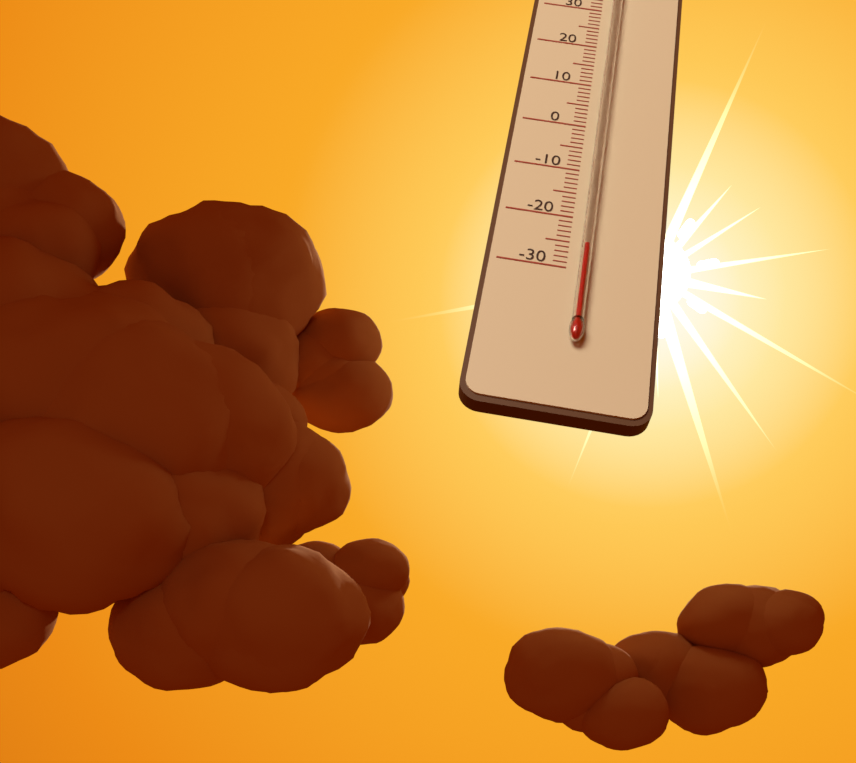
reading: -26 °C
